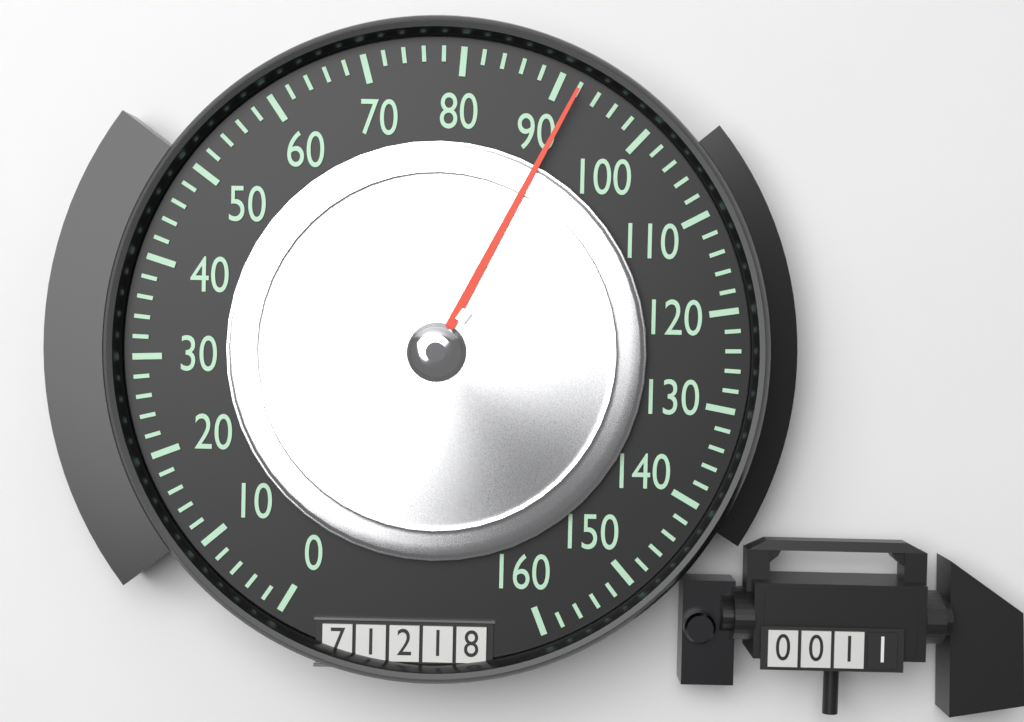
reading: 92 (no unit)
